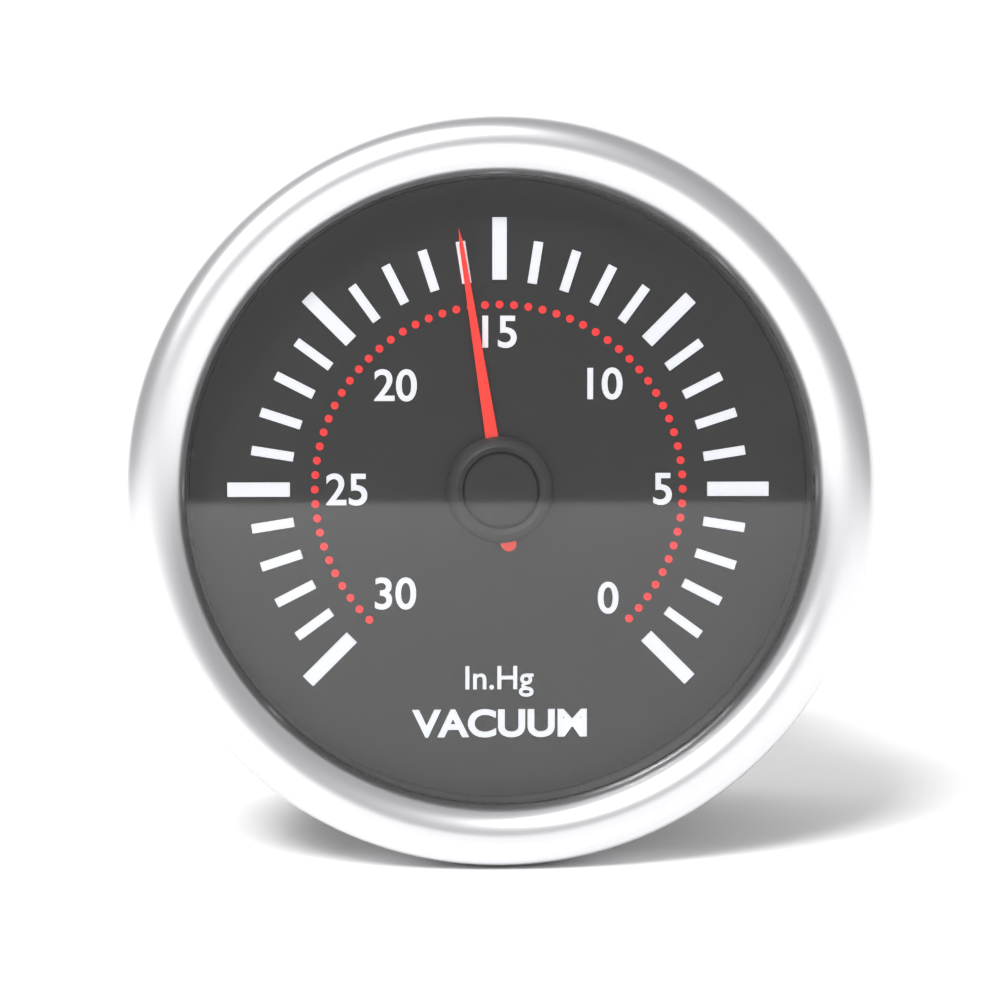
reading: 16 inHg
